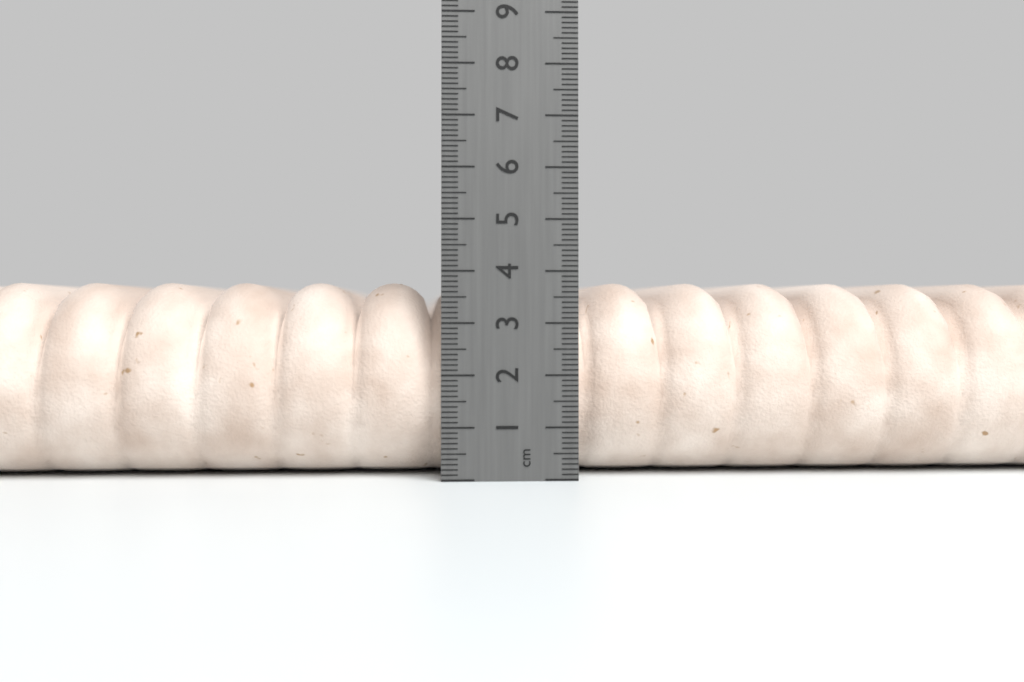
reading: 3.8 cm
